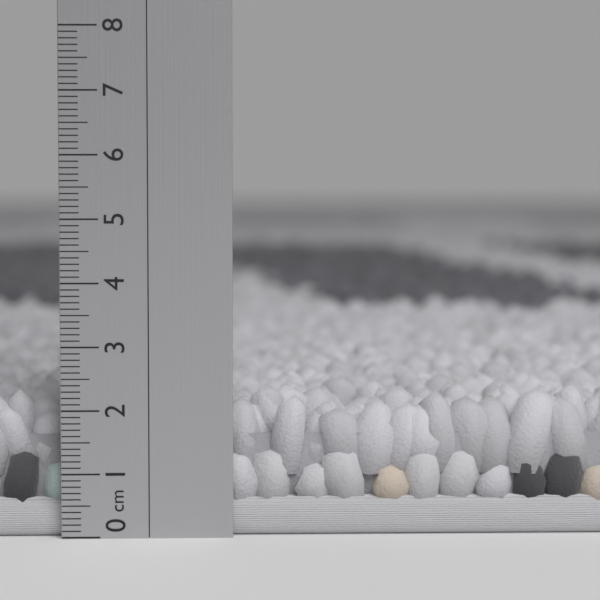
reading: 2.3 cm
